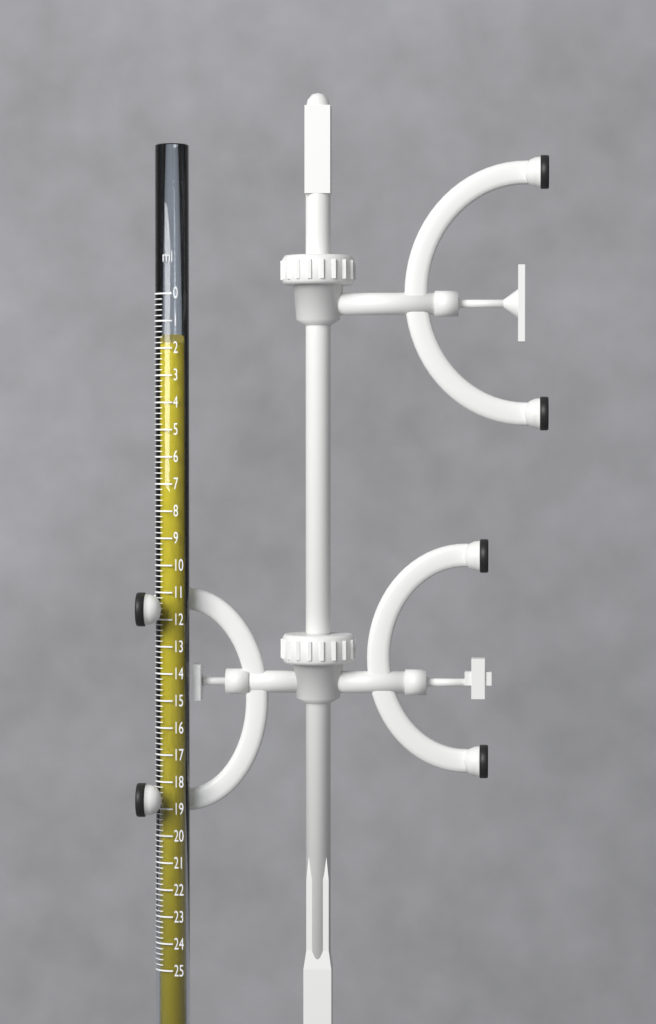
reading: 1.8 ml
